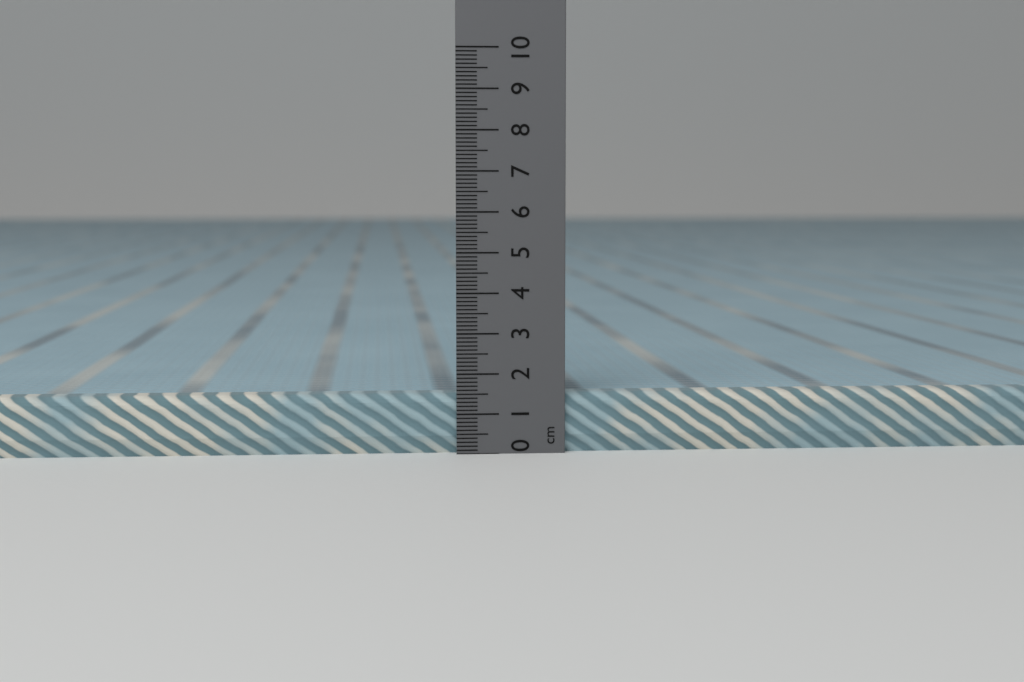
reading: 1.5 cm
